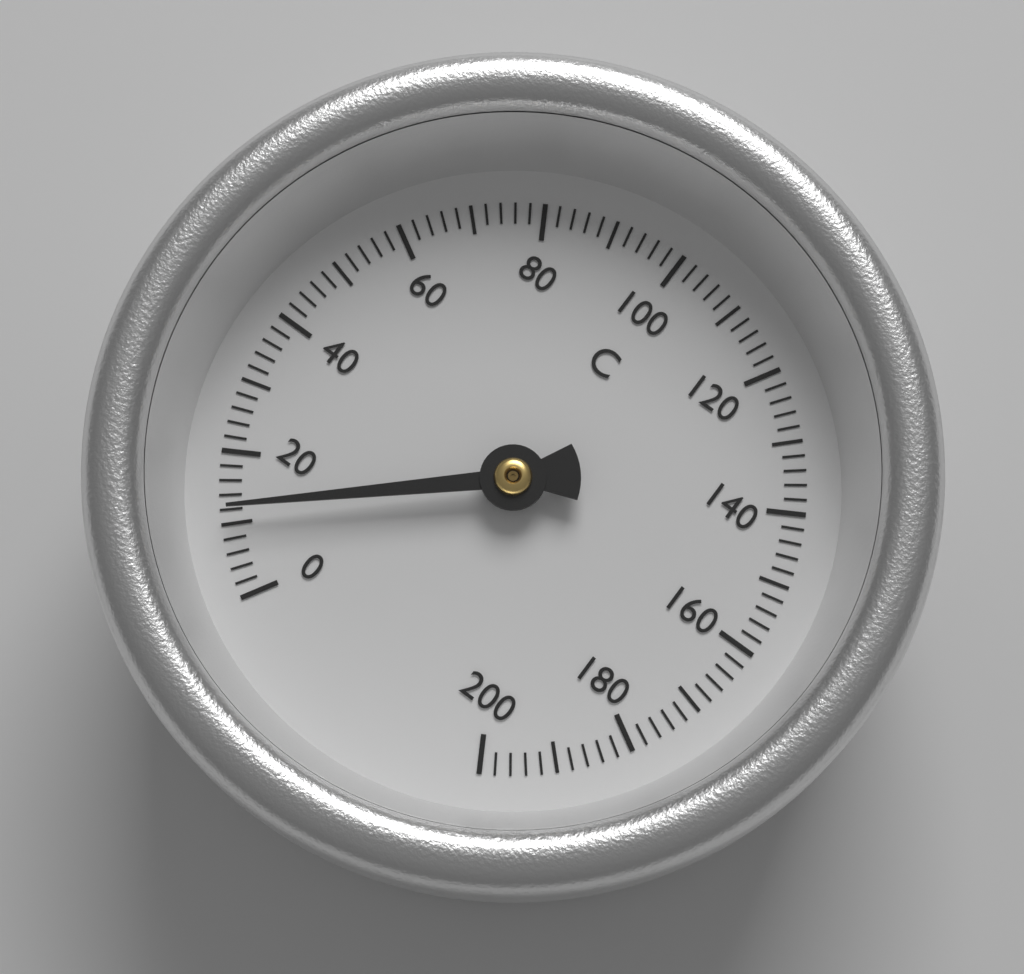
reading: 12 °C
